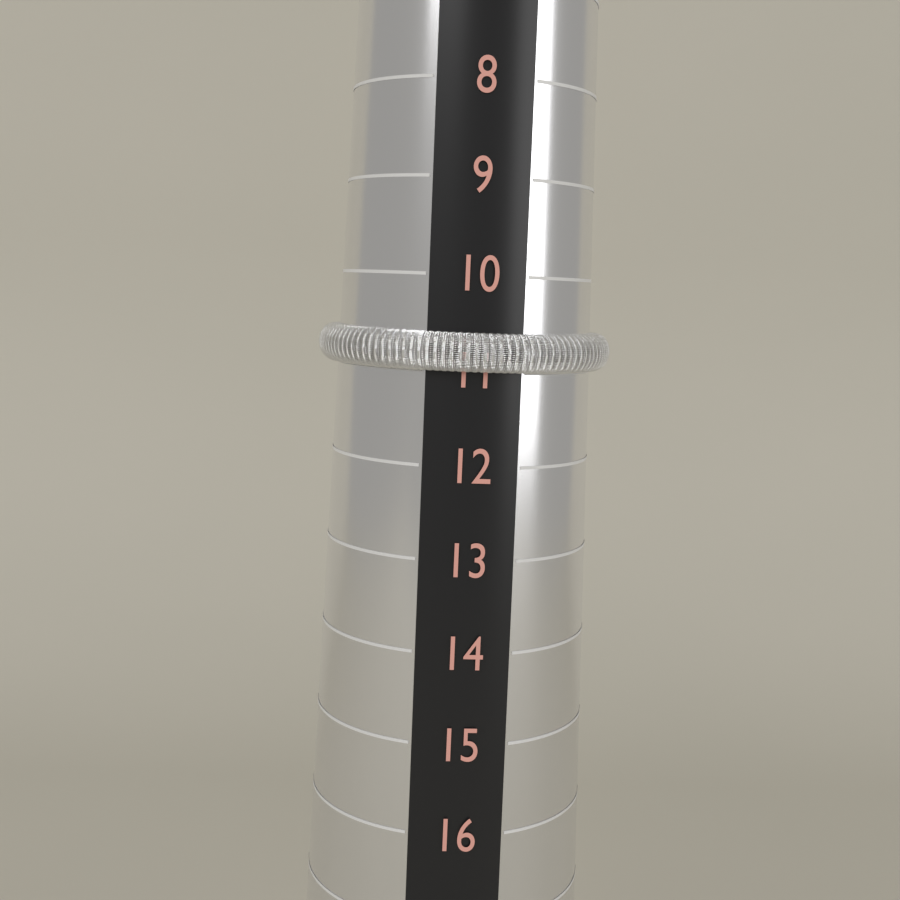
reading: 11 (no unit)
